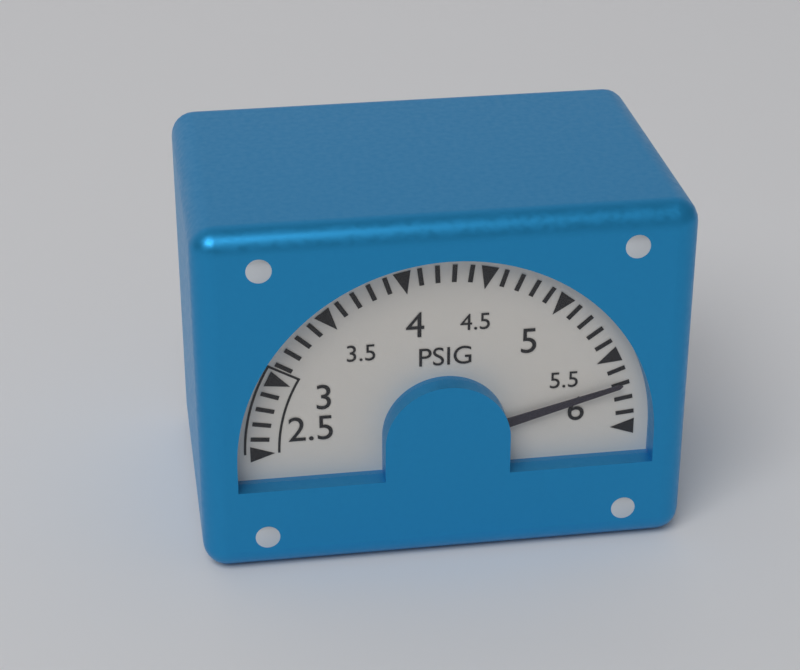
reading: 5.7 PSIG
